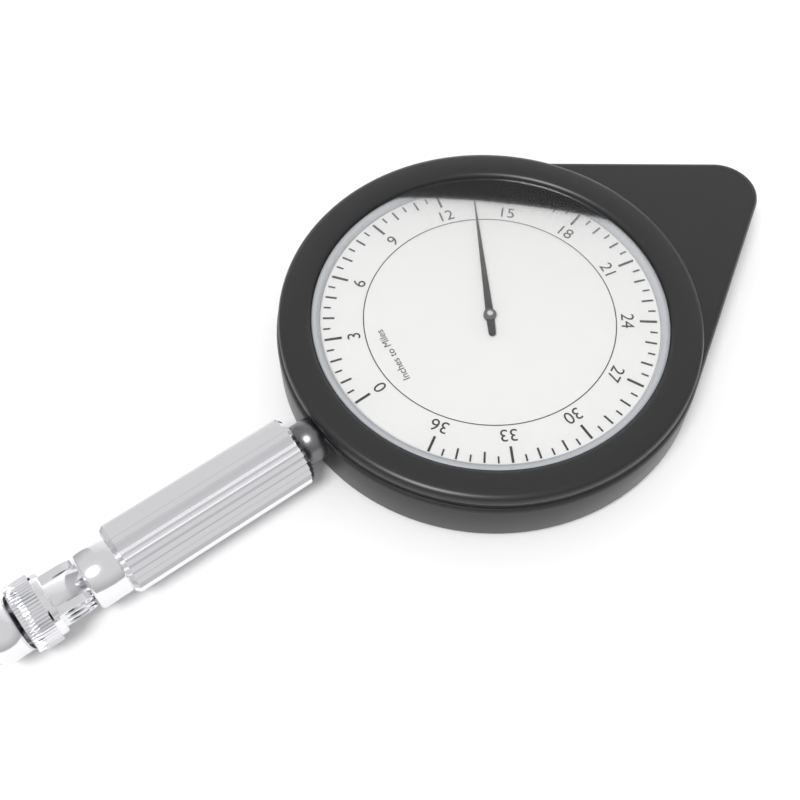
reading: 13.5 miles
